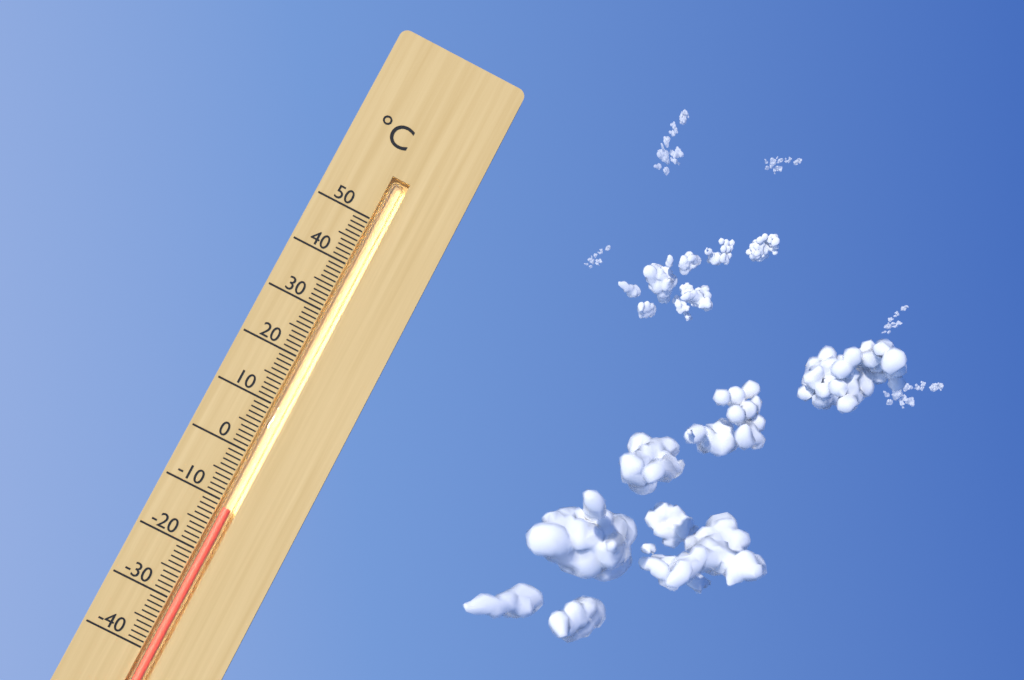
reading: -11 °C
